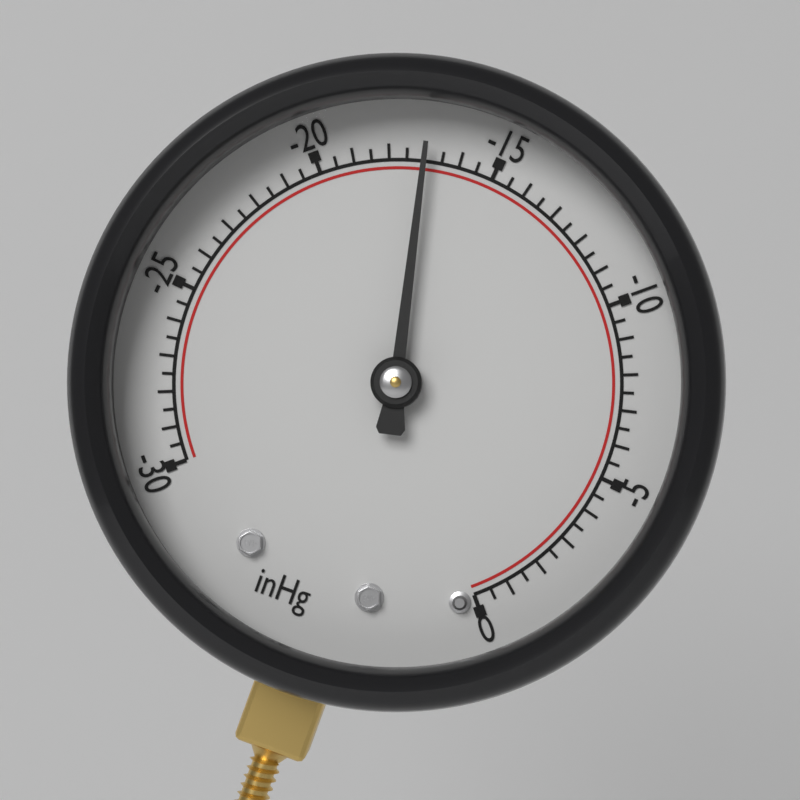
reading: -17.0 inHg
